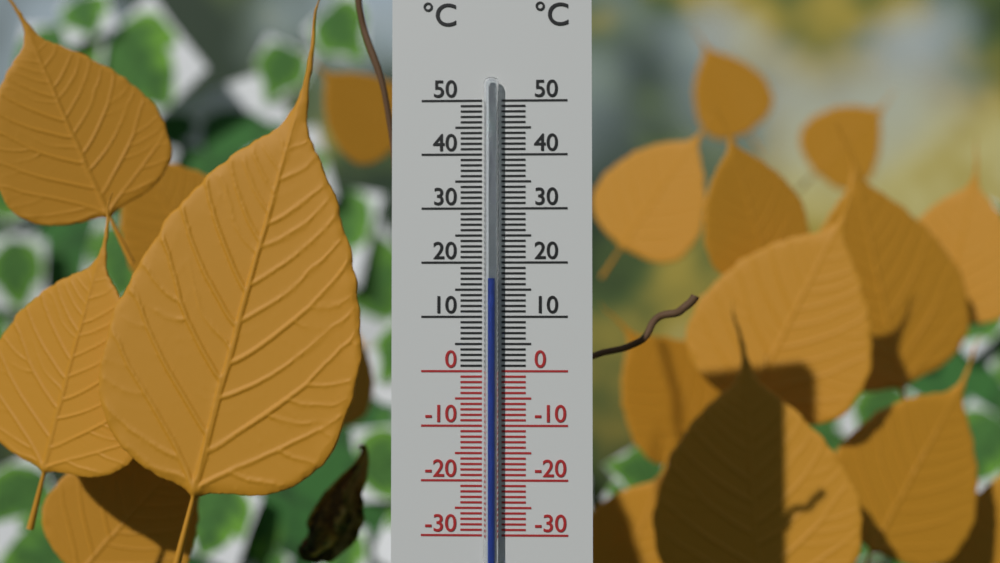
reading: 17 °C
